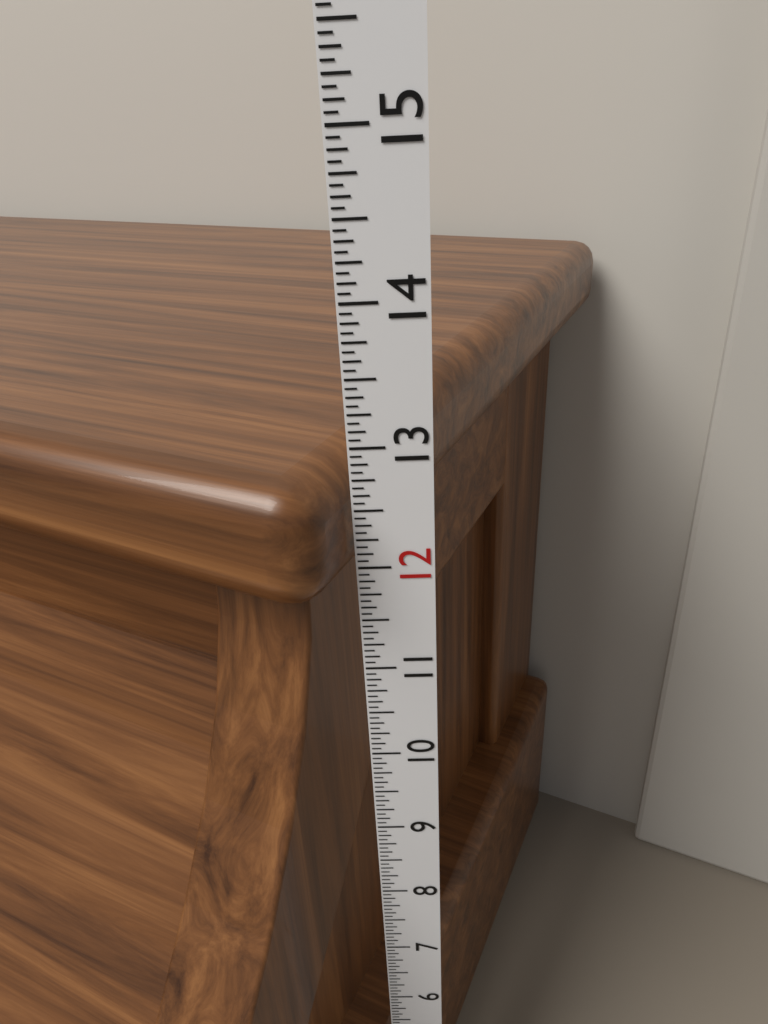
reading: 12.8750 in
